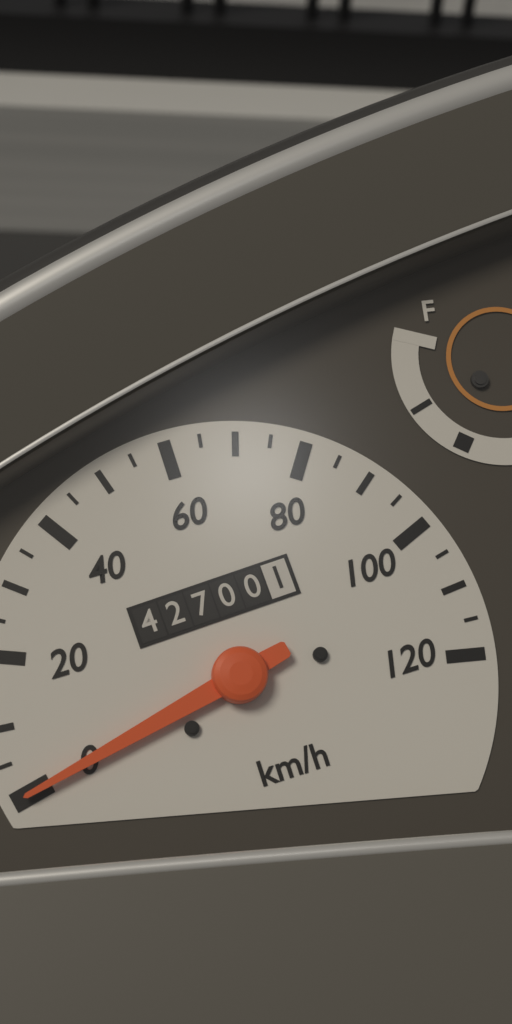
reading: 0 km/h
